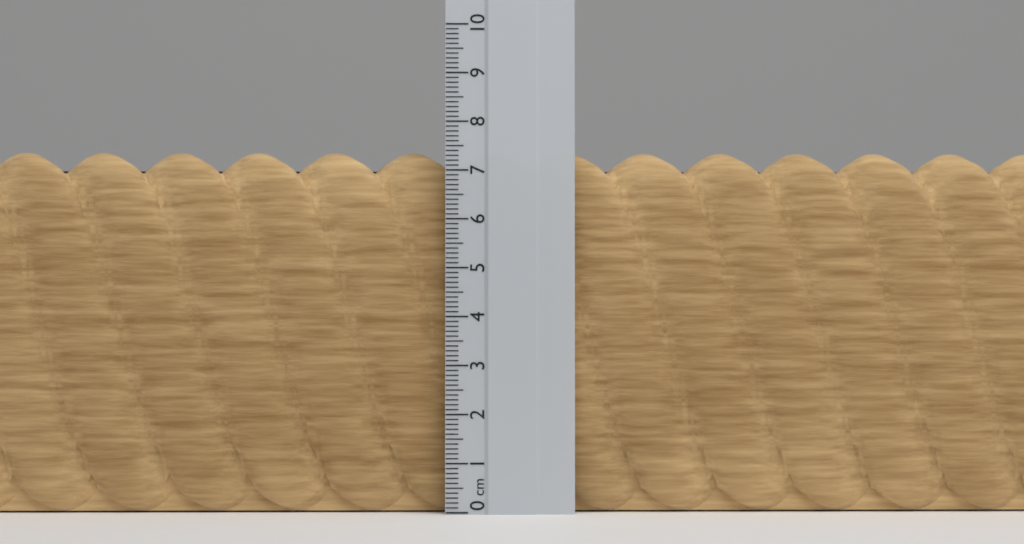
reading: 7.4 cm
